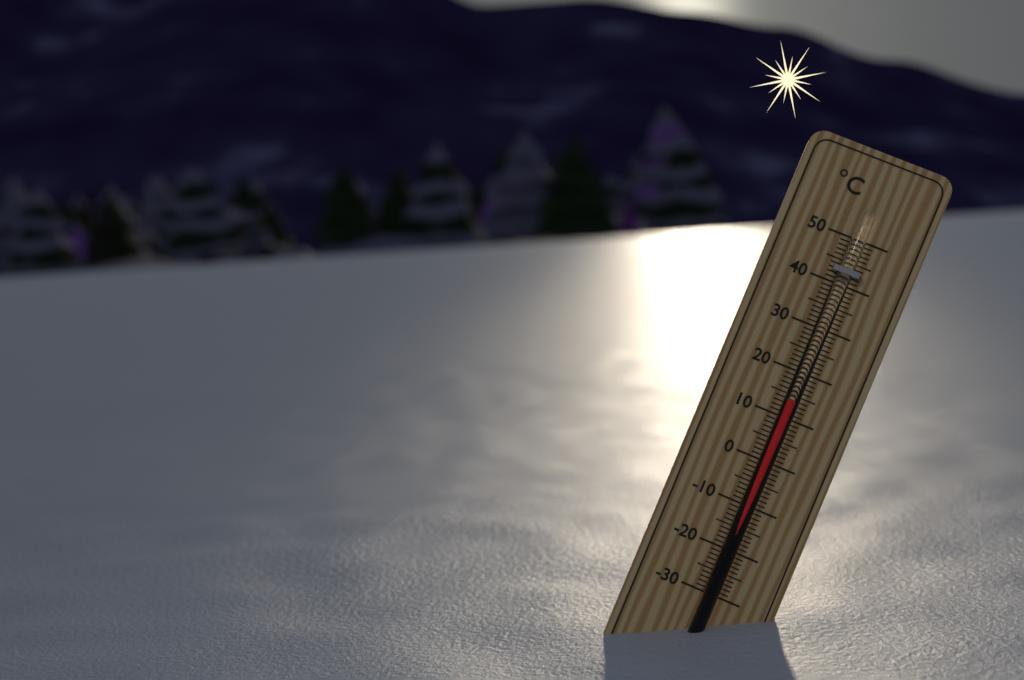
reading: 14 °C
